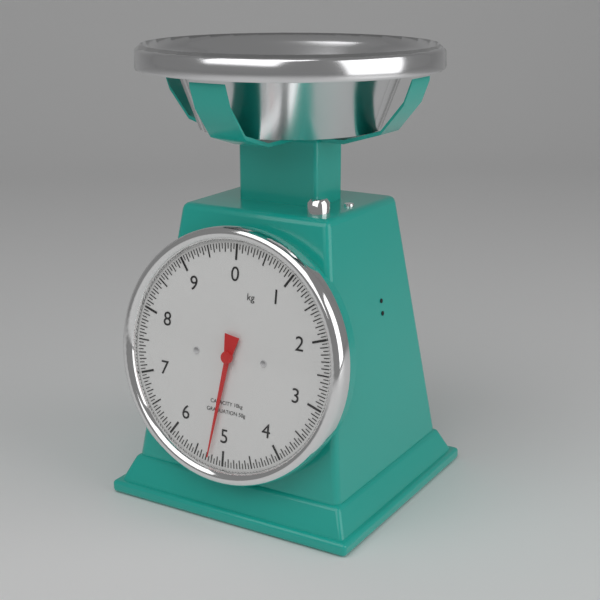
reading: 5.25 kg
